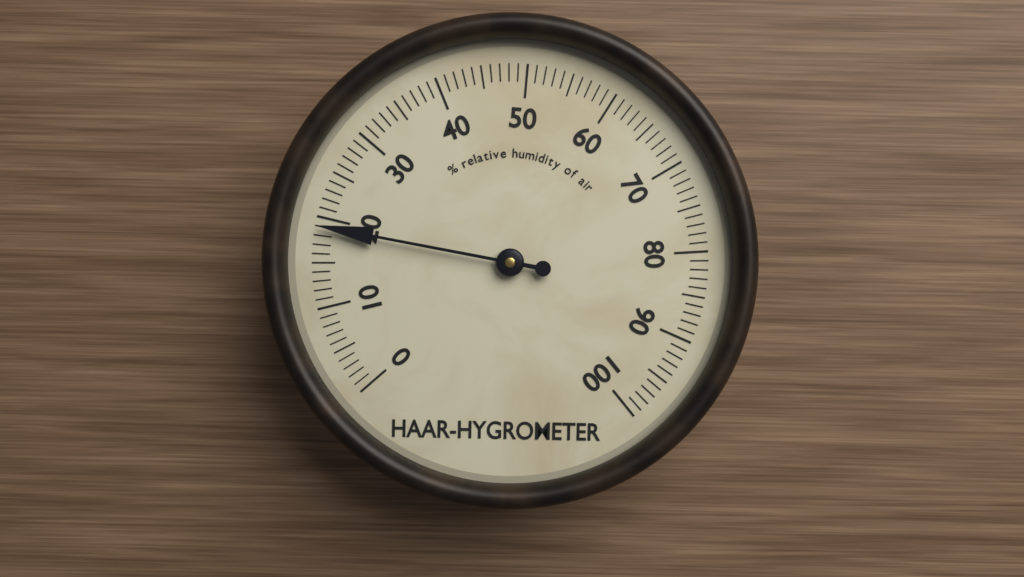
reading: 19 %
